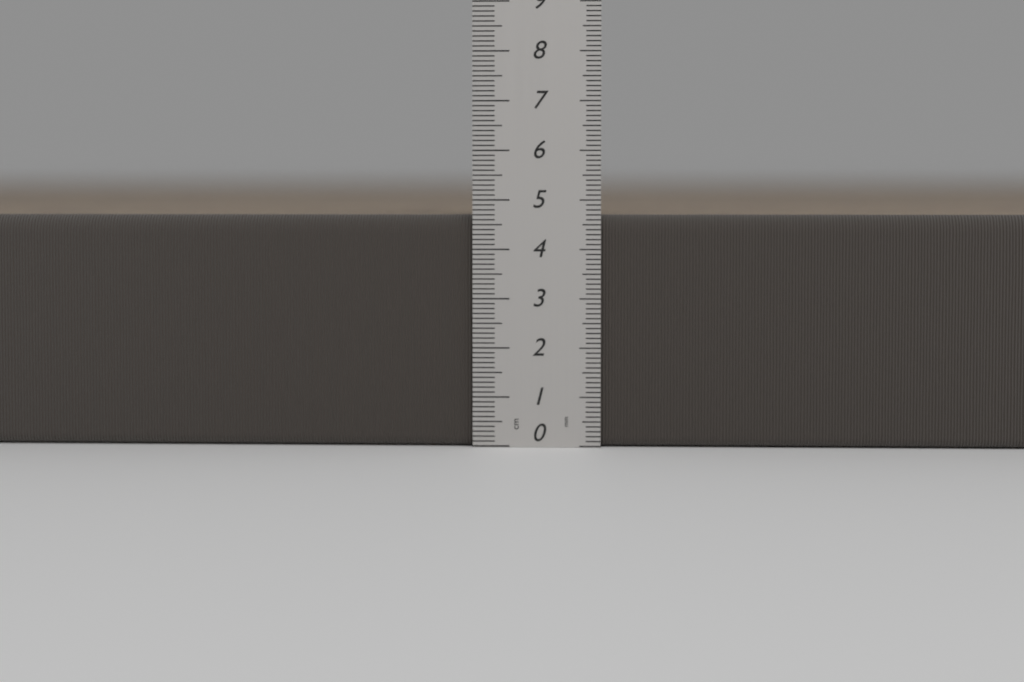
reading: 4.7 cm
